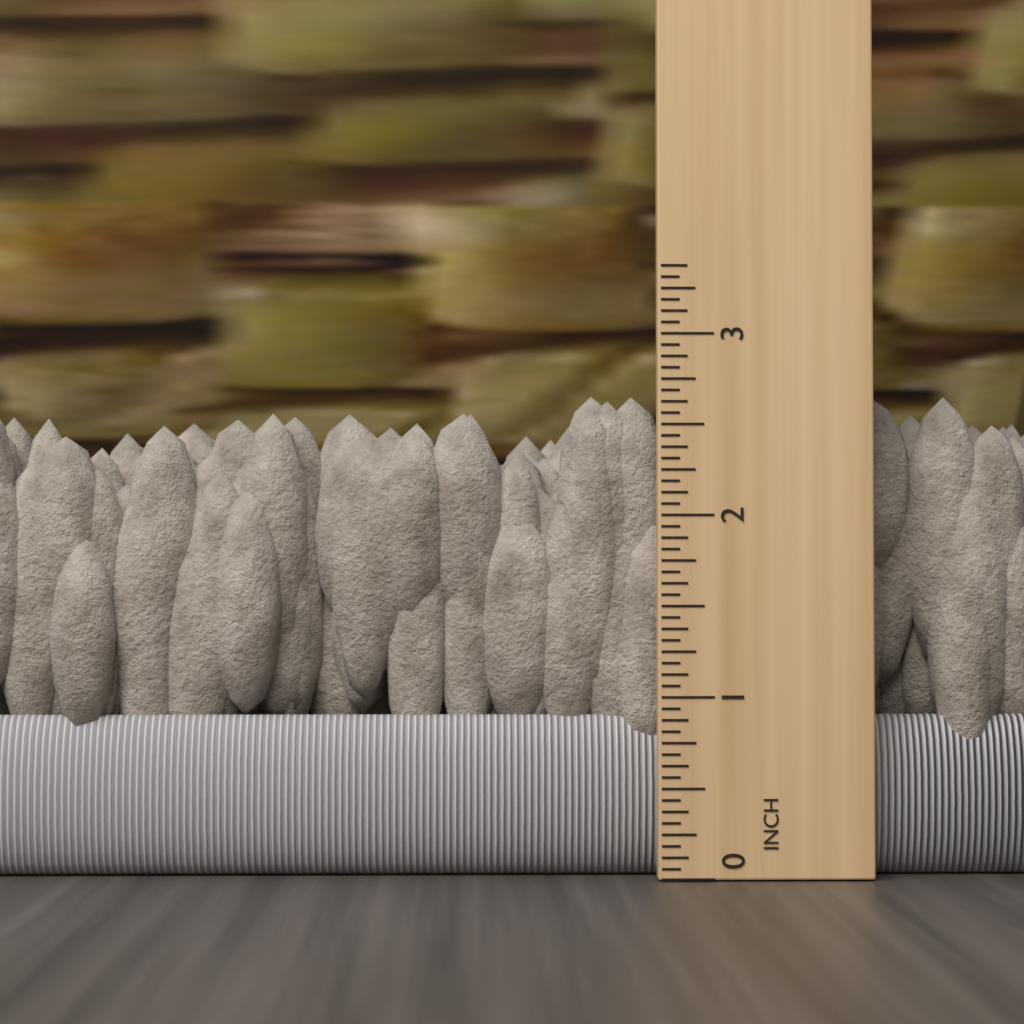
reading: 2.6875 in
